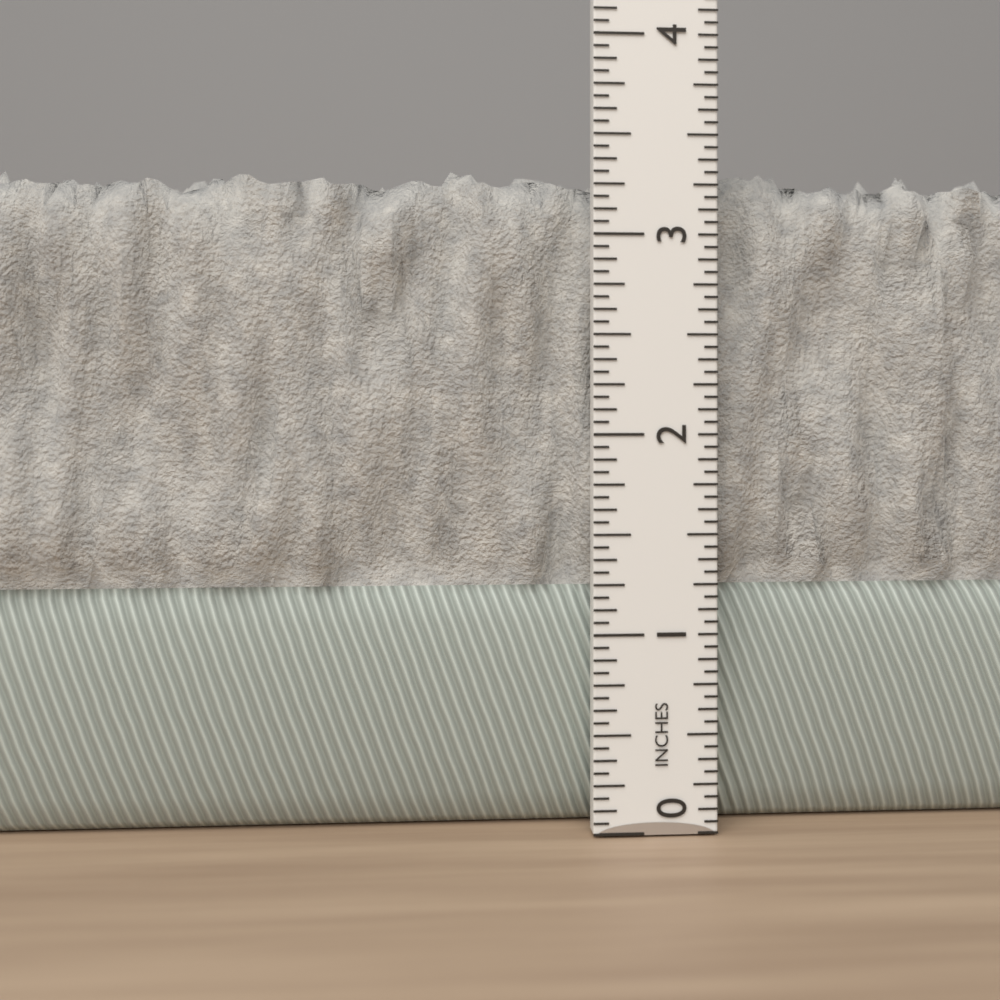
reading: 3.3750 in
